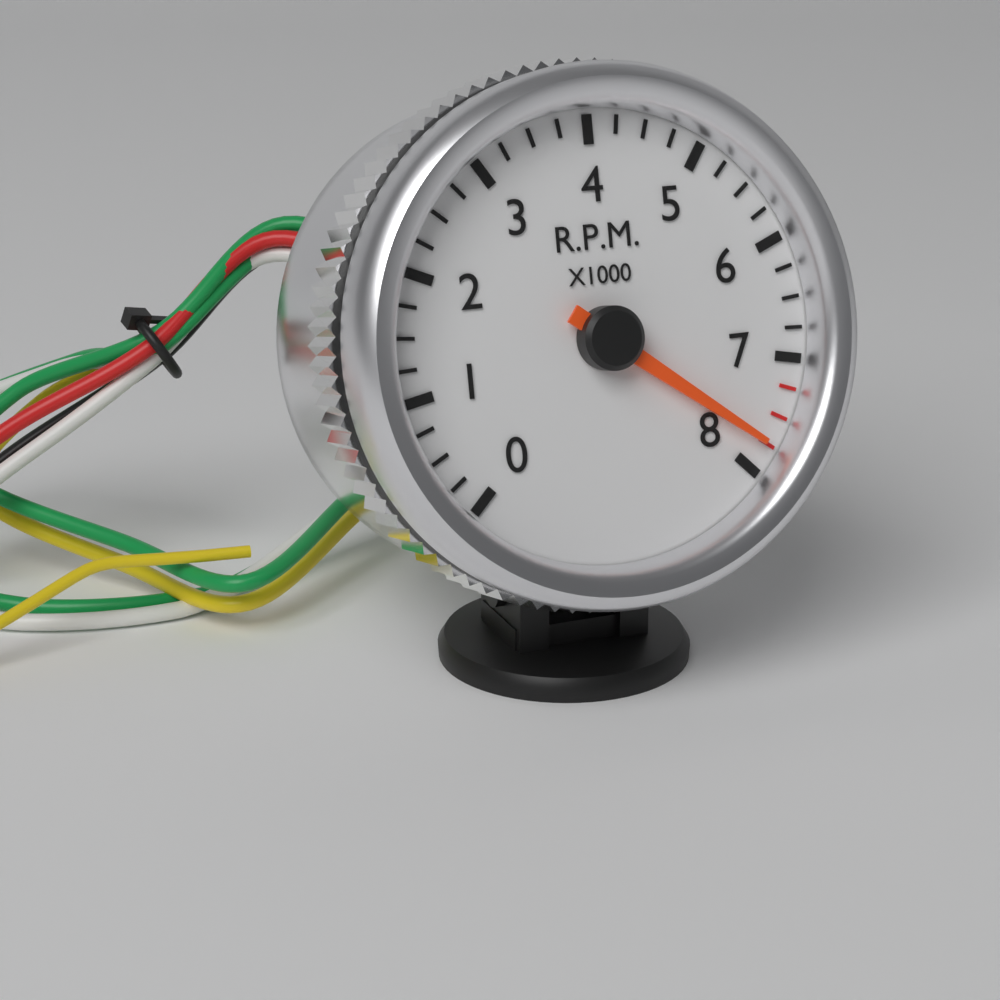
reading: 7750 RPM
